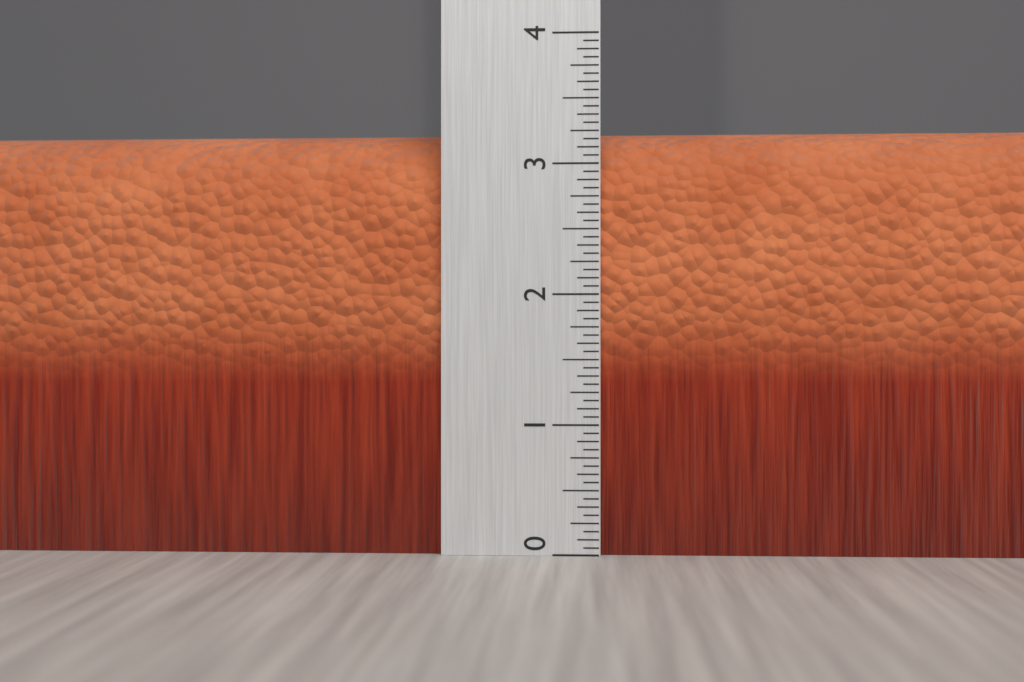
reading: 3.3125 (no unit)
